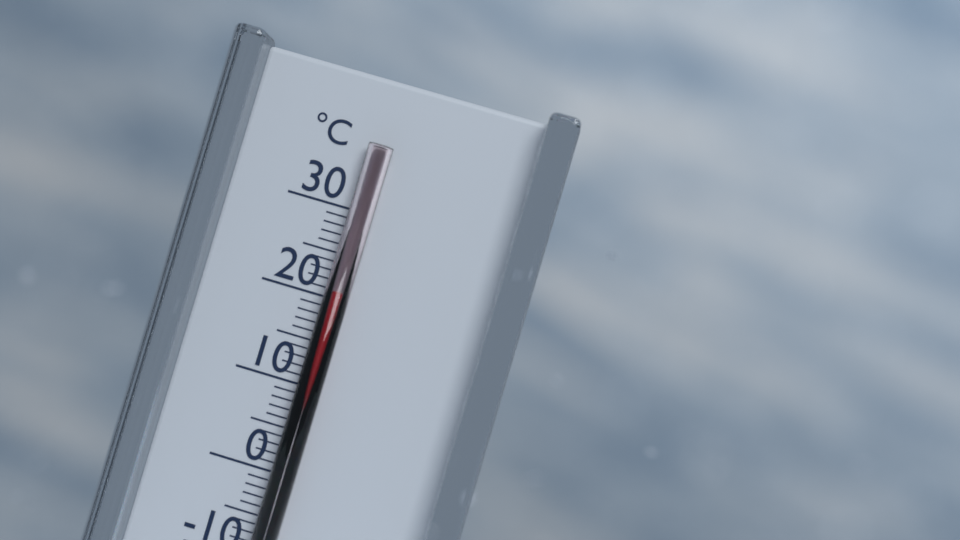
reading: 21 °C
